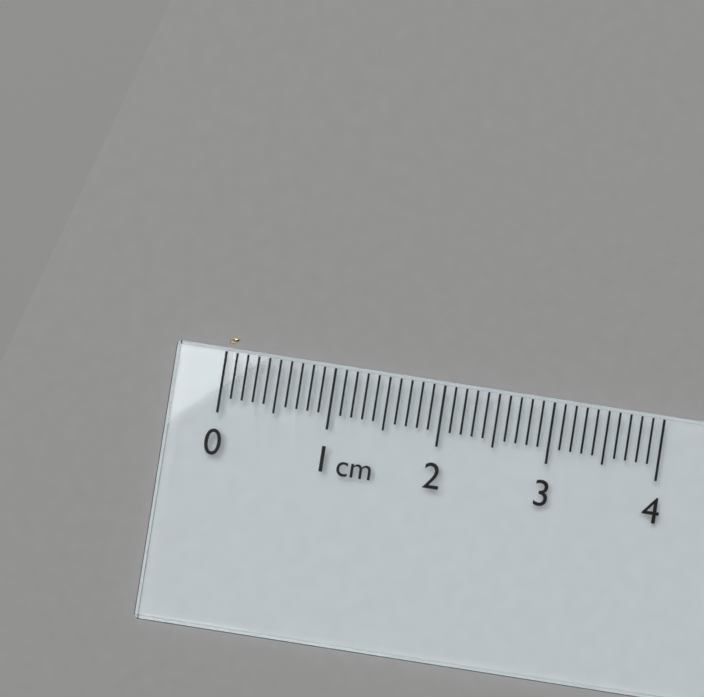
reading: 0.1 cm
